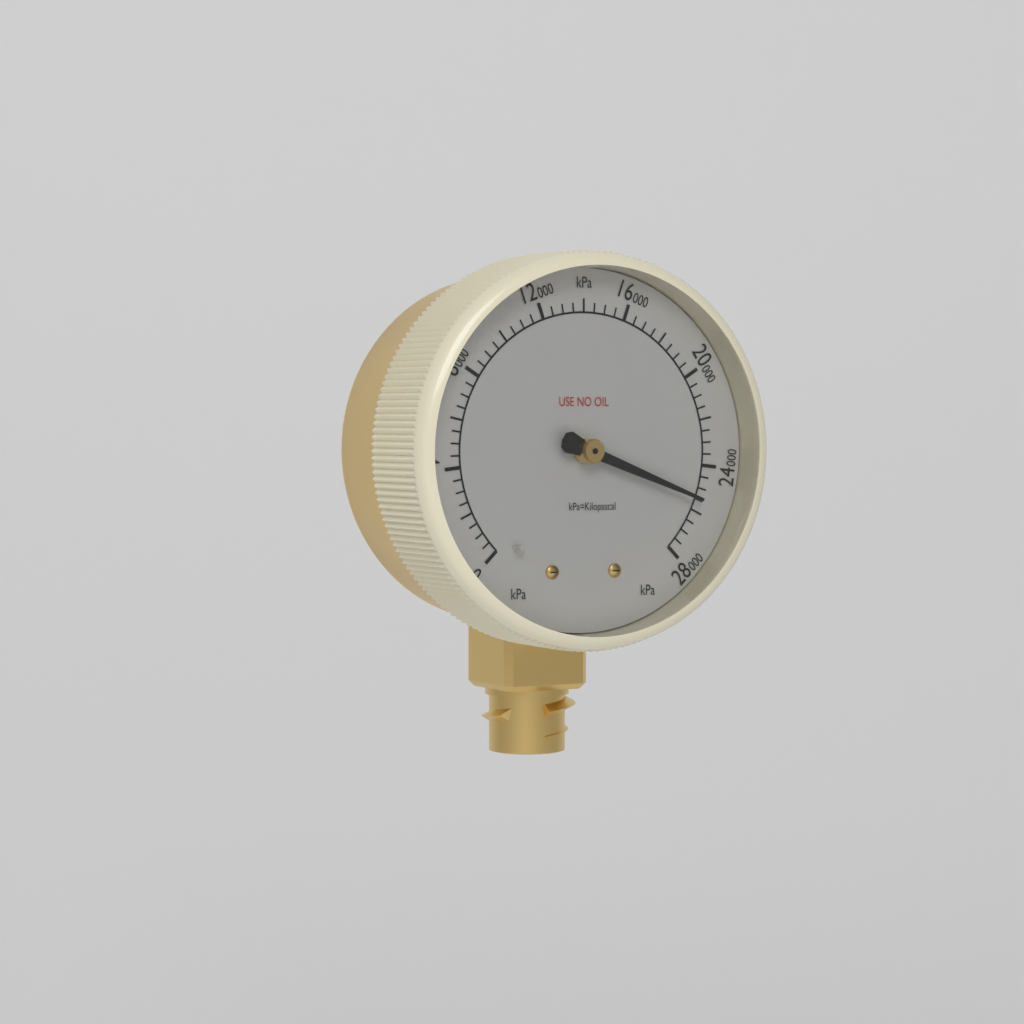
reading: 25500 kPa
